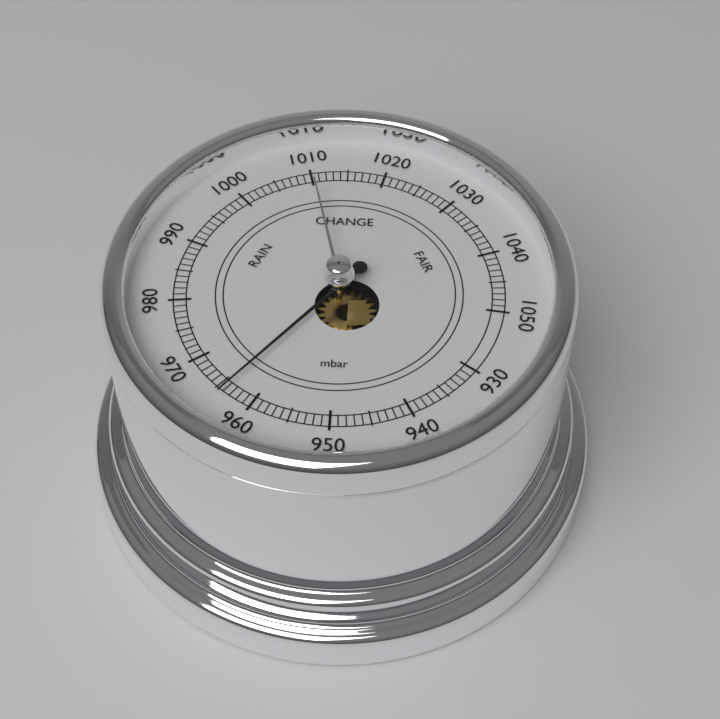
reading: 964 mbar
